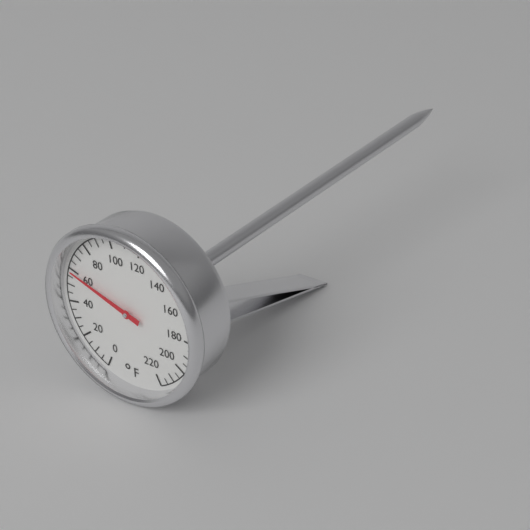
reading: 60 °F
